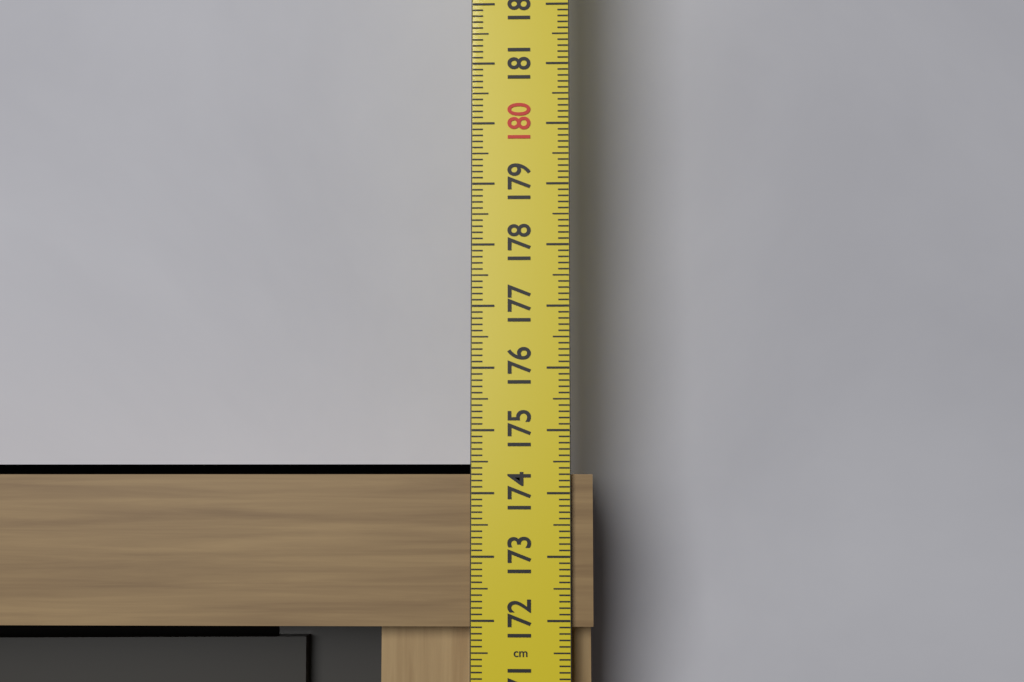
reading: 174.3 cm
